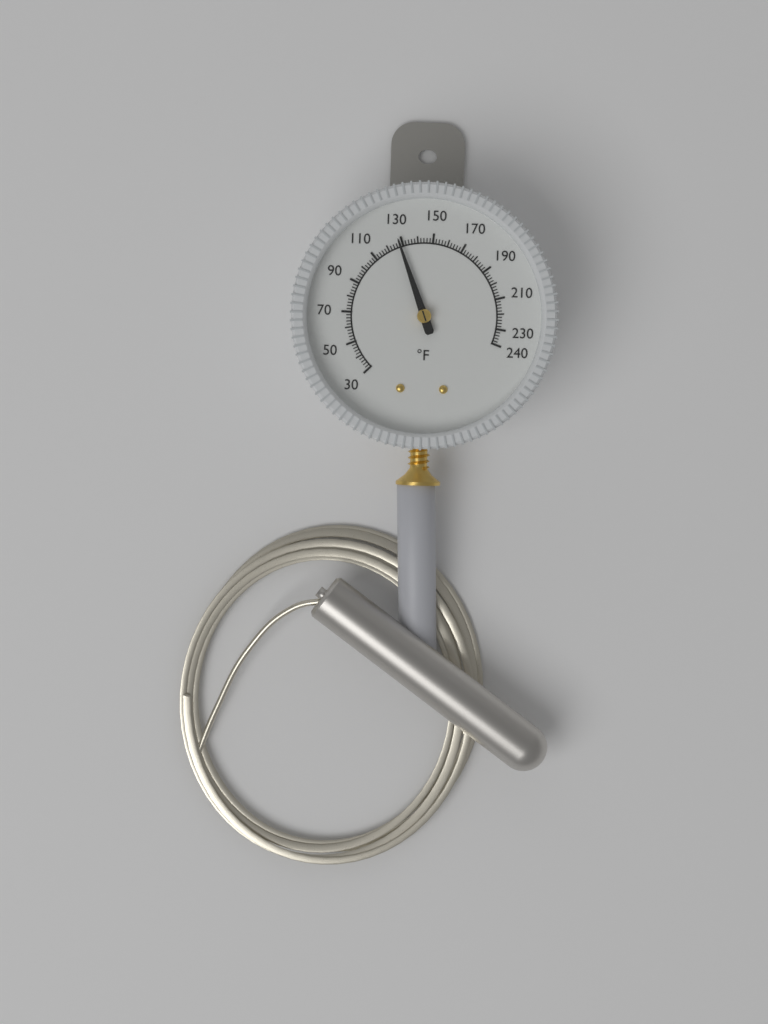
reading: 128 °F
